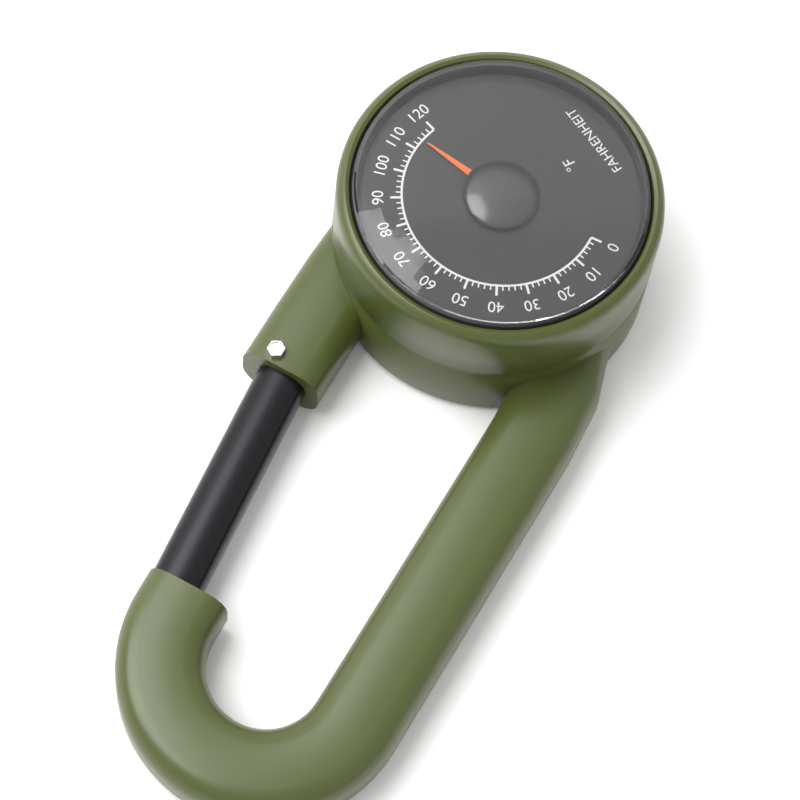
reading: 114 °F
